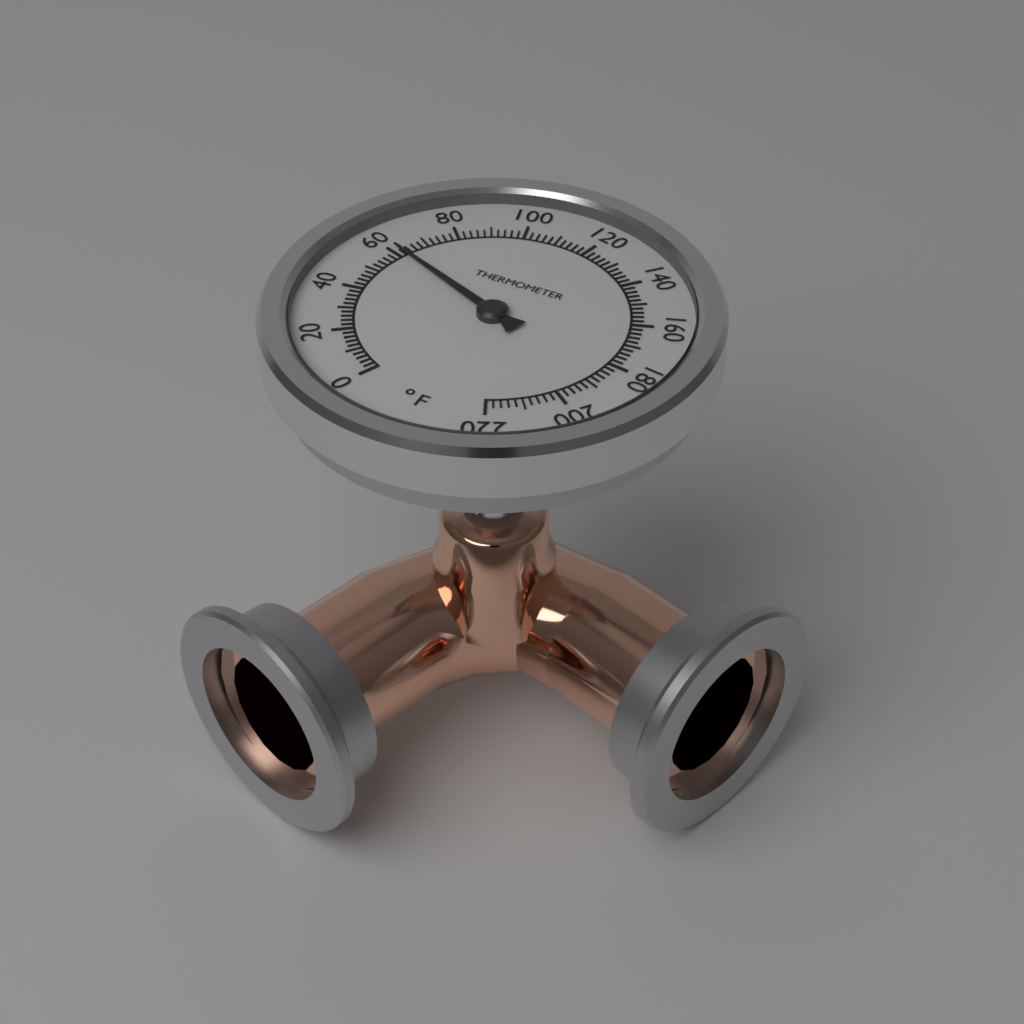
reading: 62 °F
